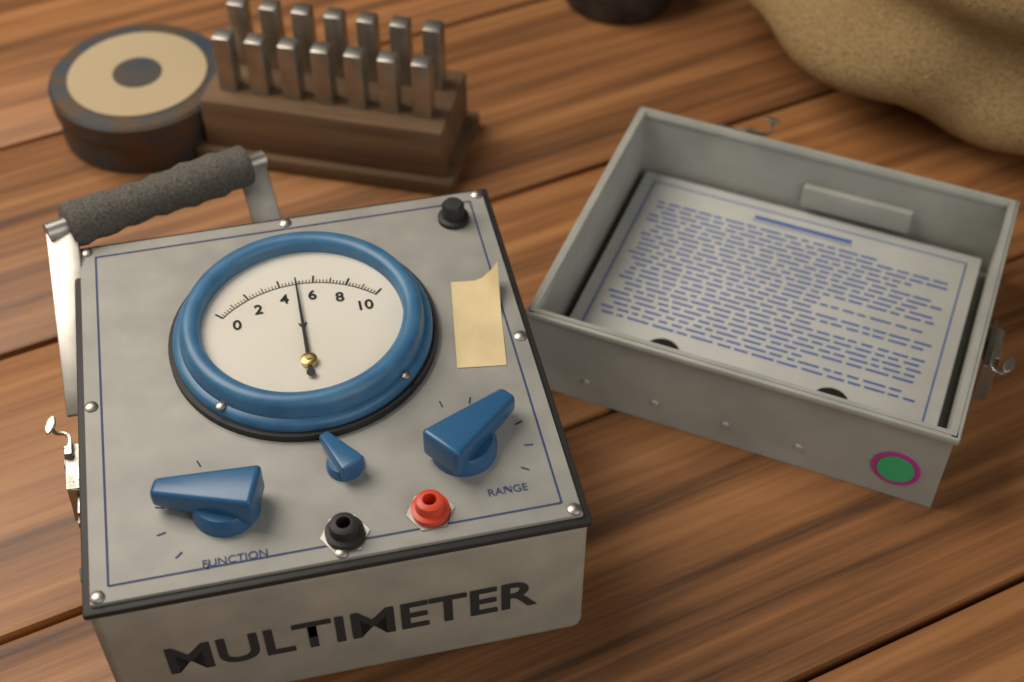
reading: 5.0 V
